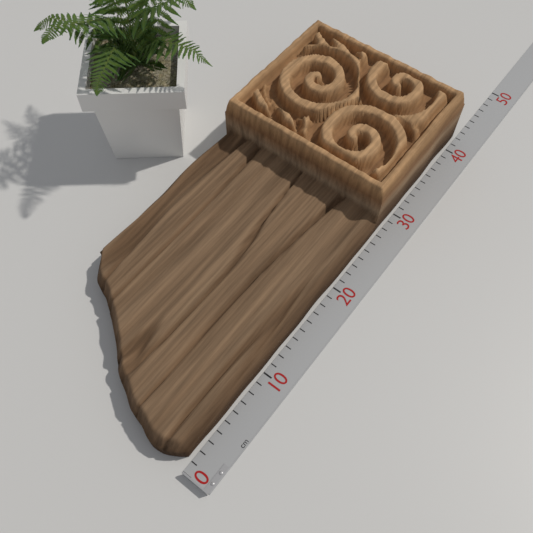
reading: 42 cm
